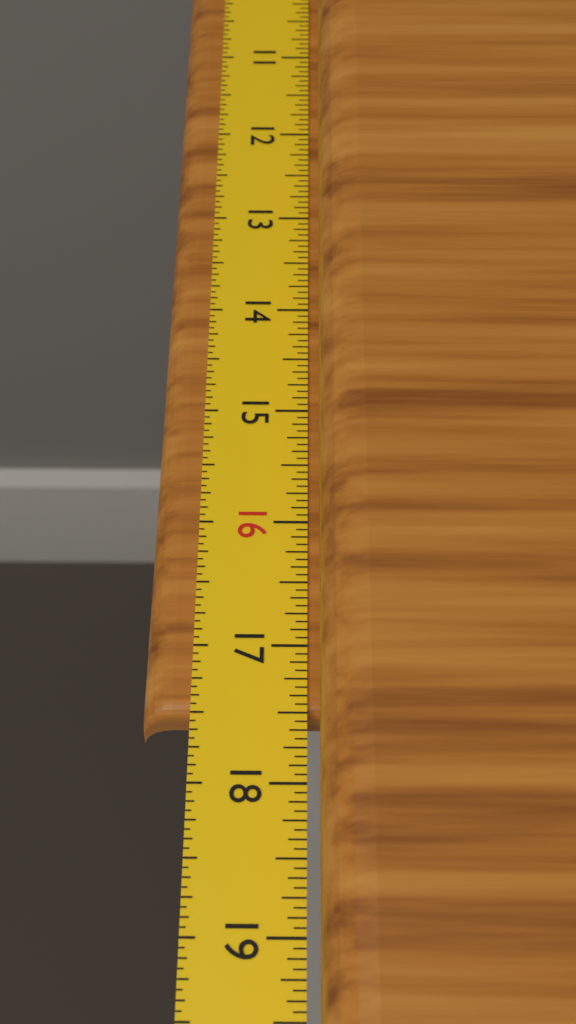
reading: 17.5000 in
